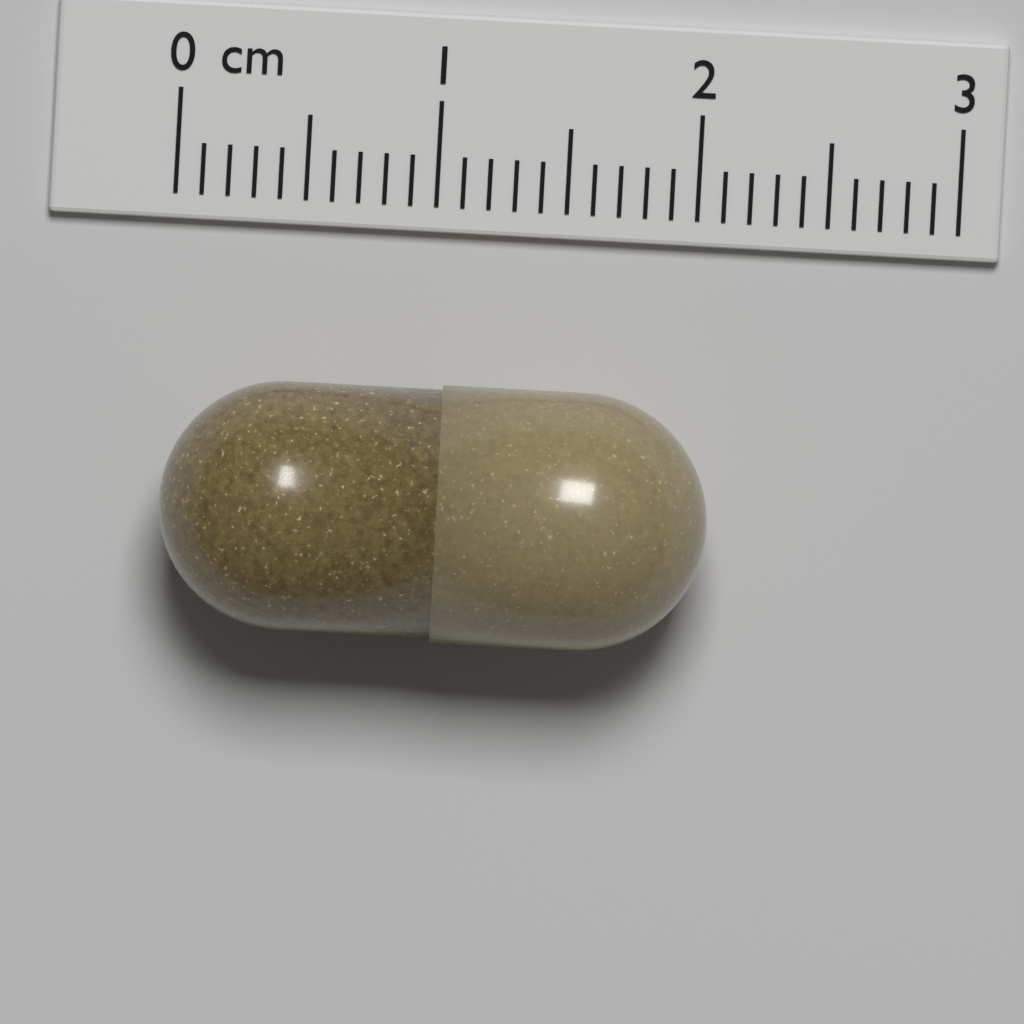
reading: 2.1 cm
